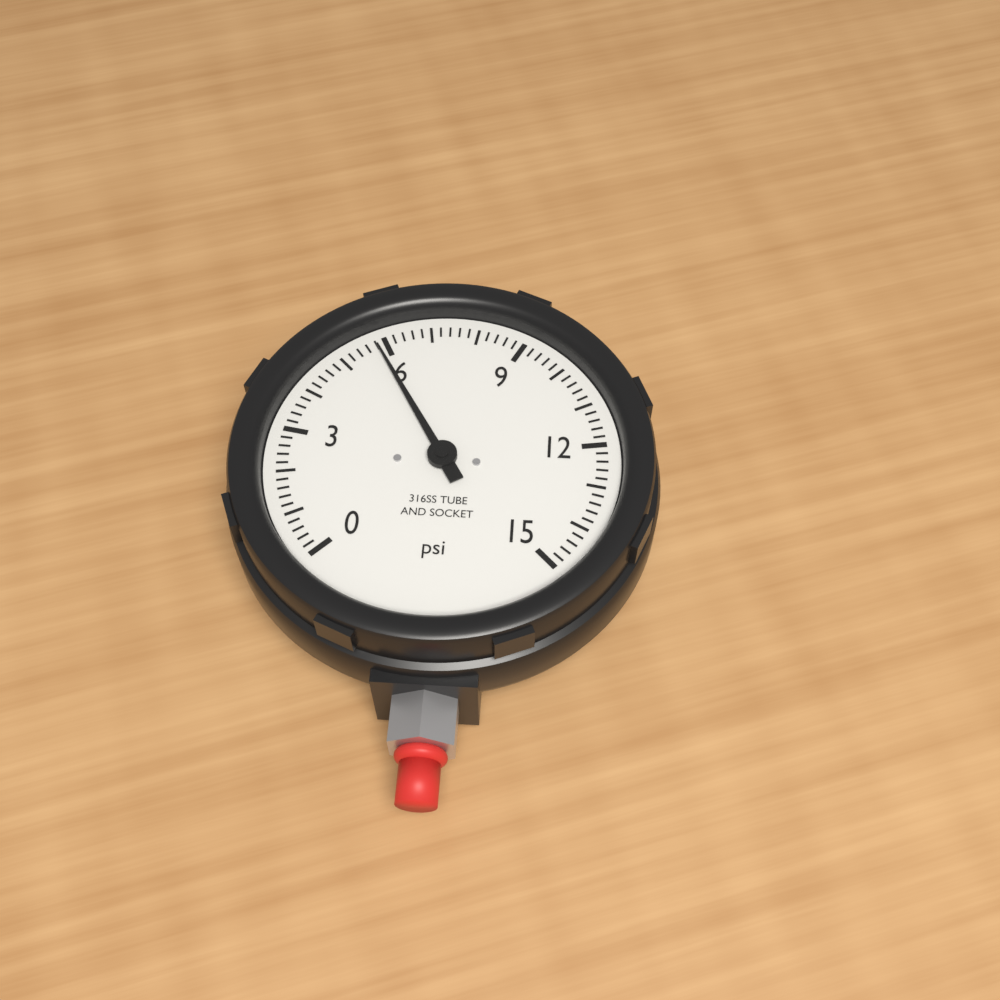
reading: 5.8 psi
